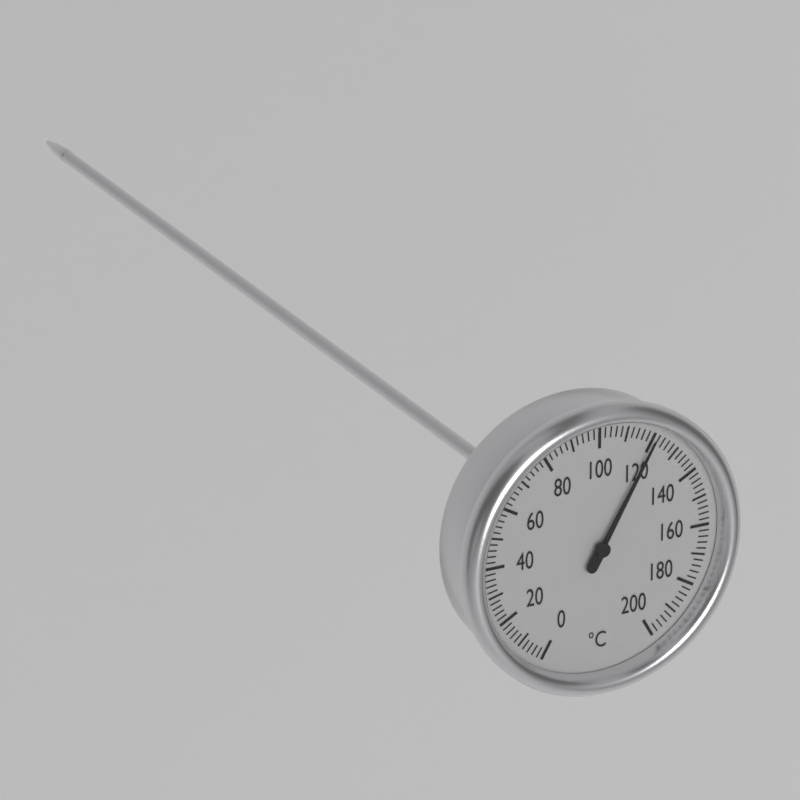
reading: 120 °C
